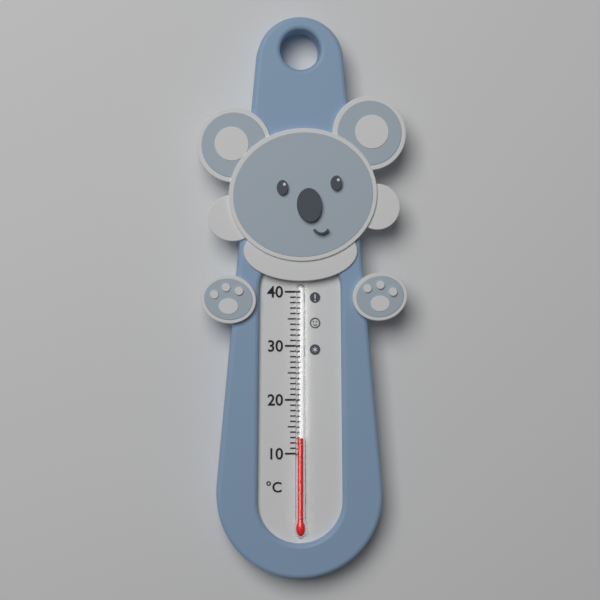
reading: 13 °C
